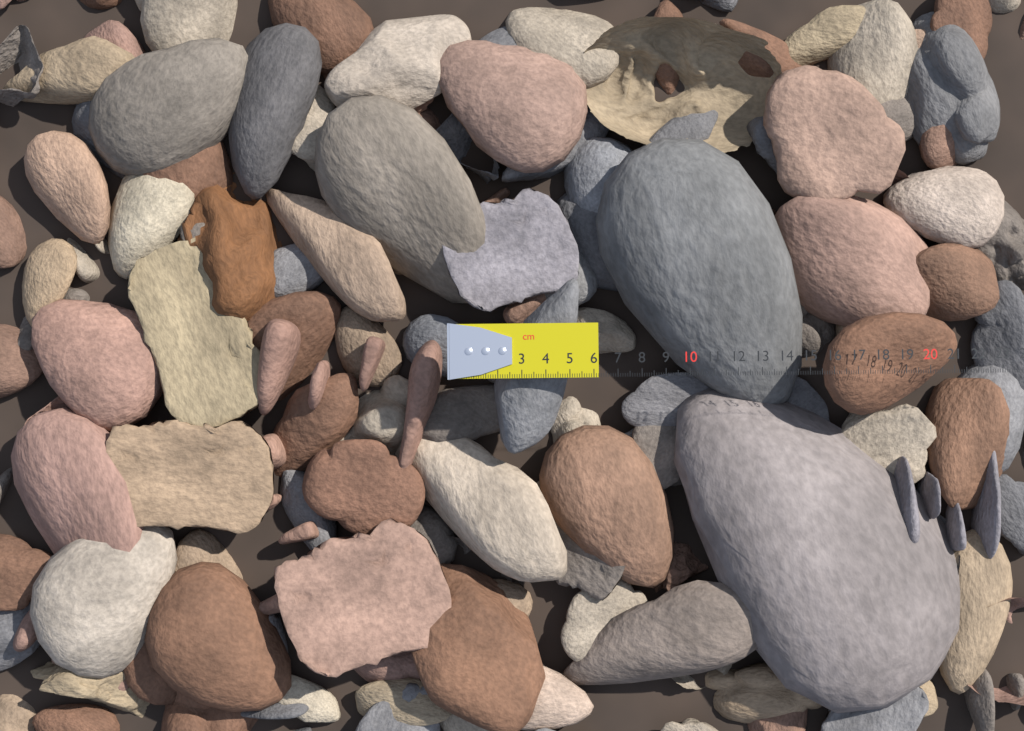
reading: 6.2 cm
